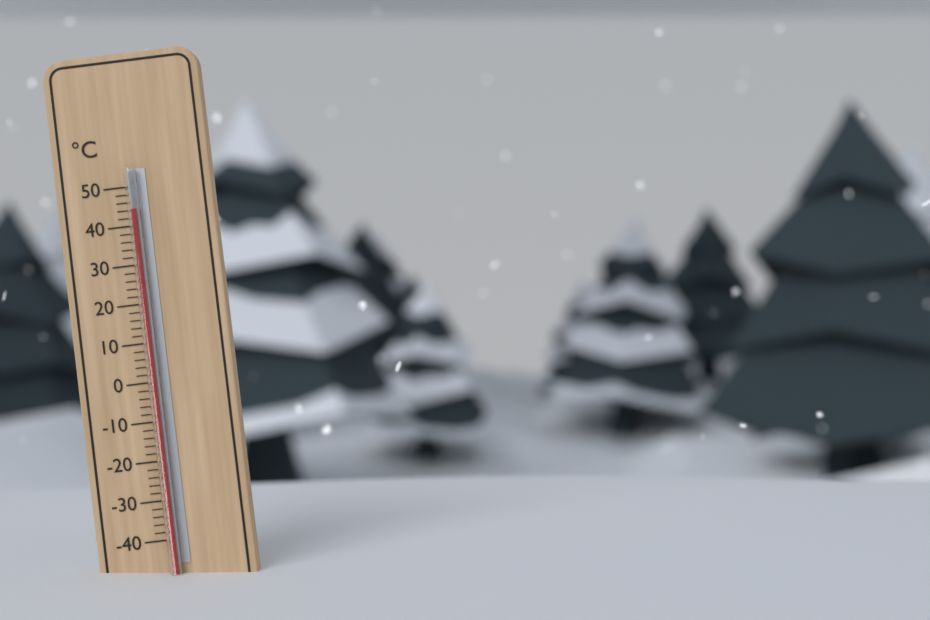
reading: 44 °C
